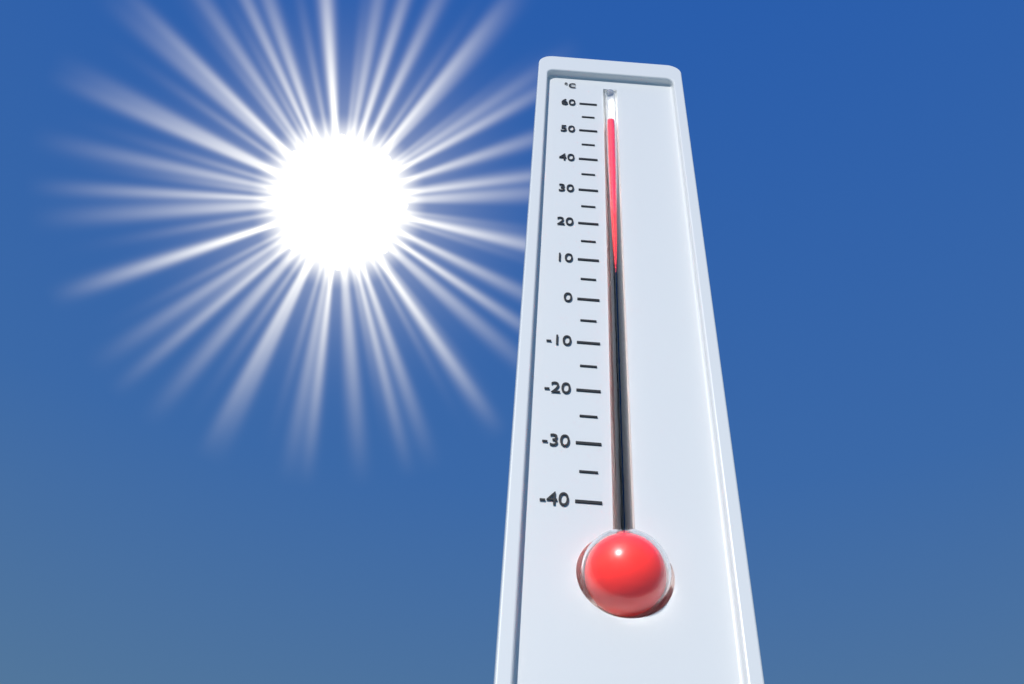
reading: 54 °C
